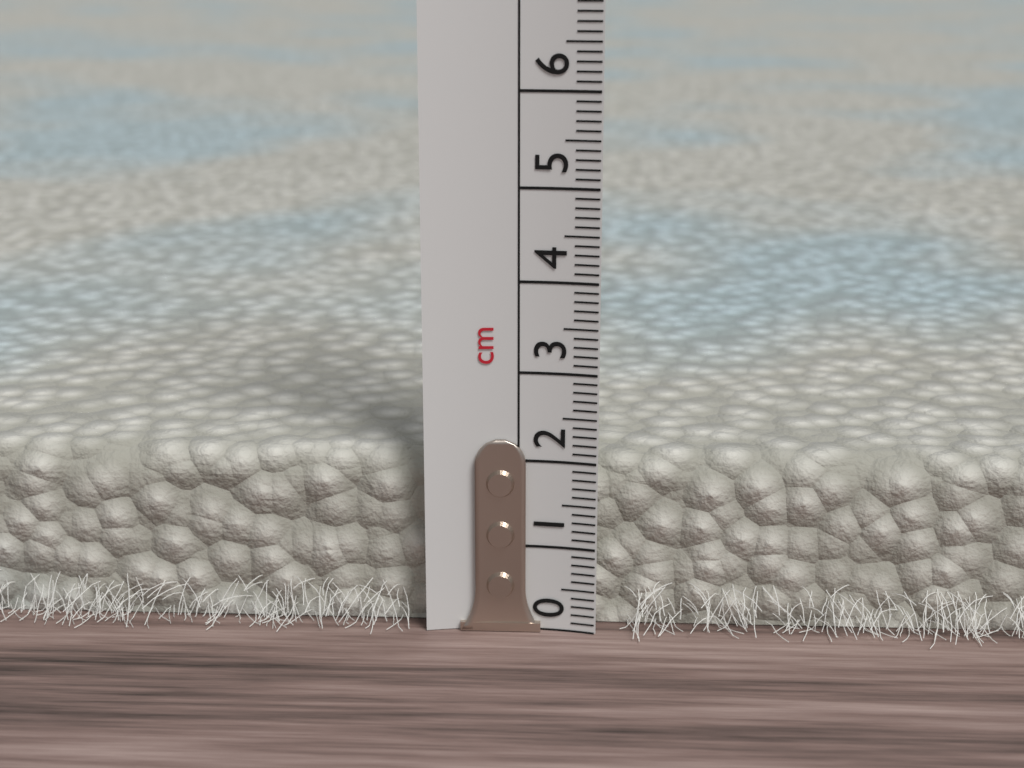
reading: 2.0 cm
